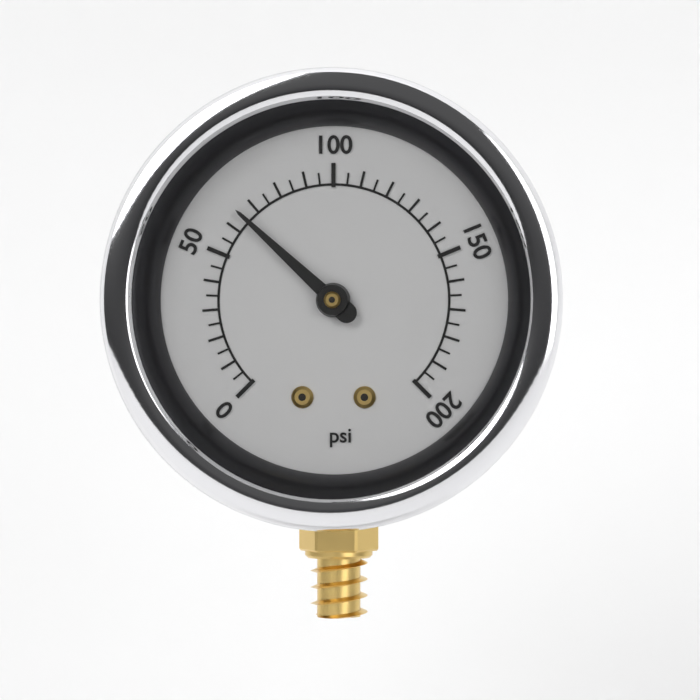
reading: 65 psi
